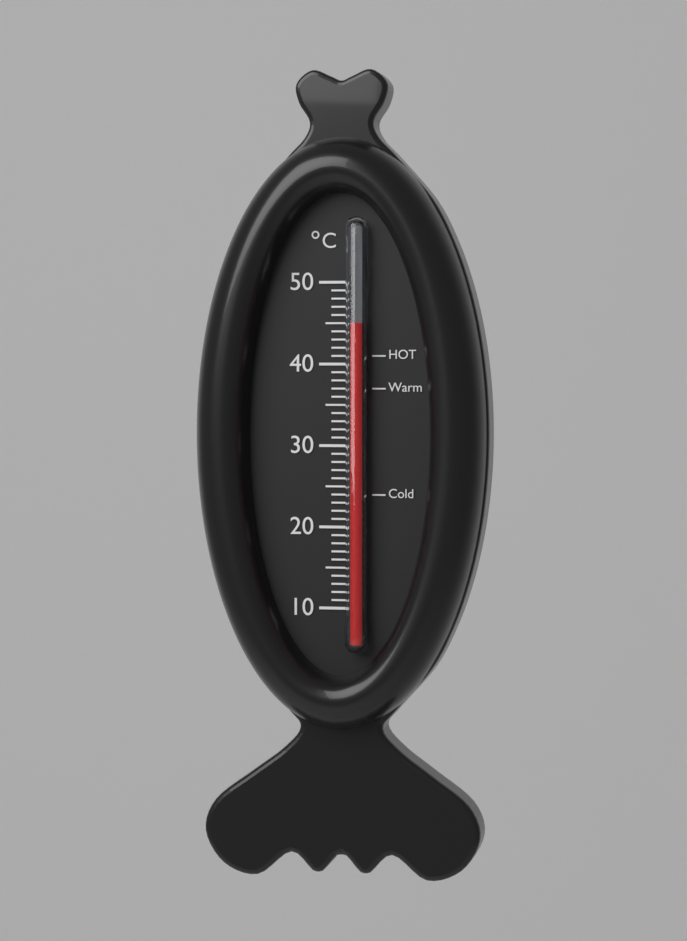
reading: 45 °C
